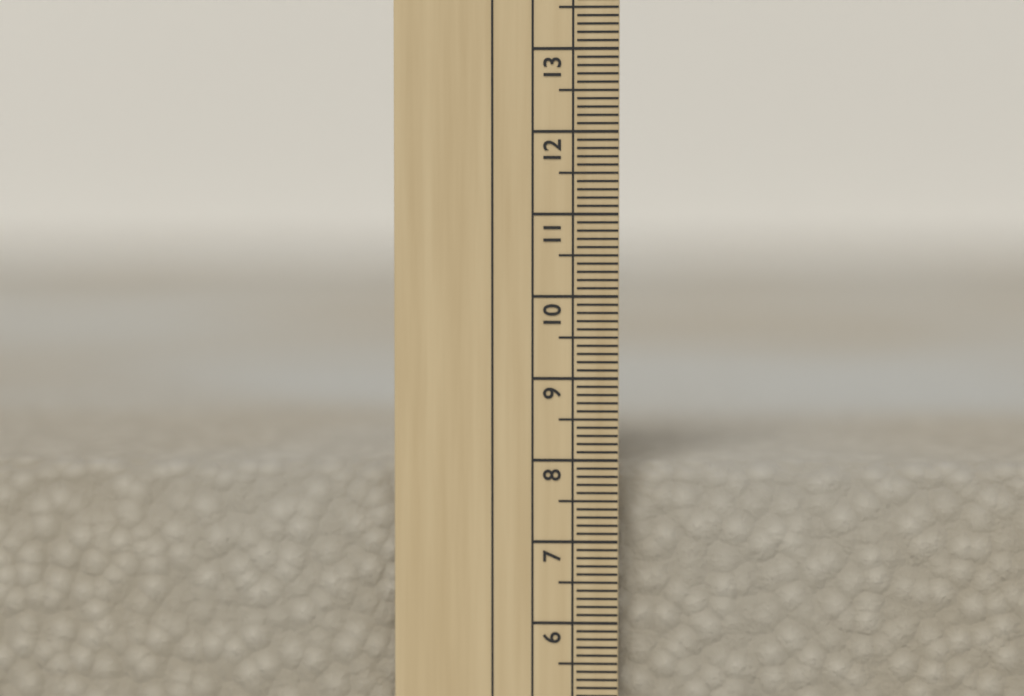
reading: 7.9 cm
